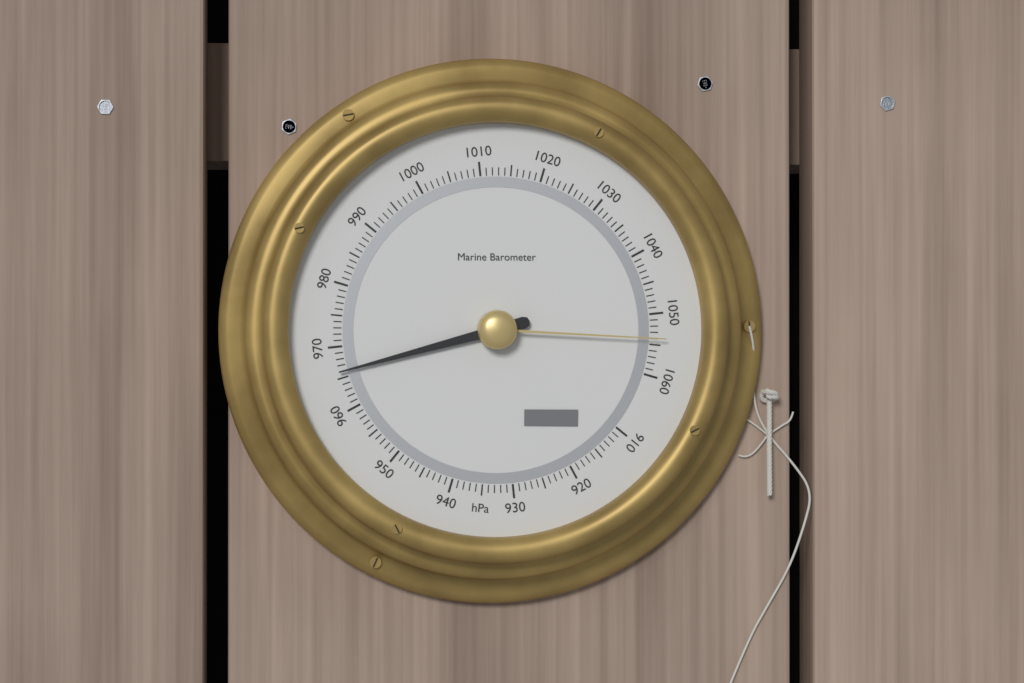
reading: 966 hPa
